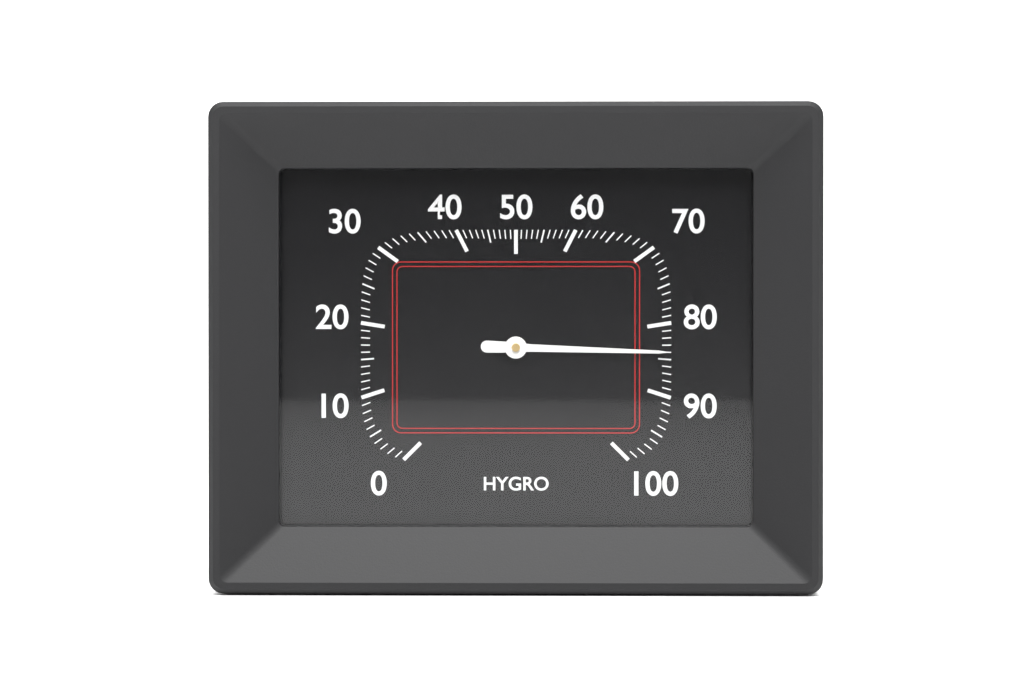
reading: 84 %
